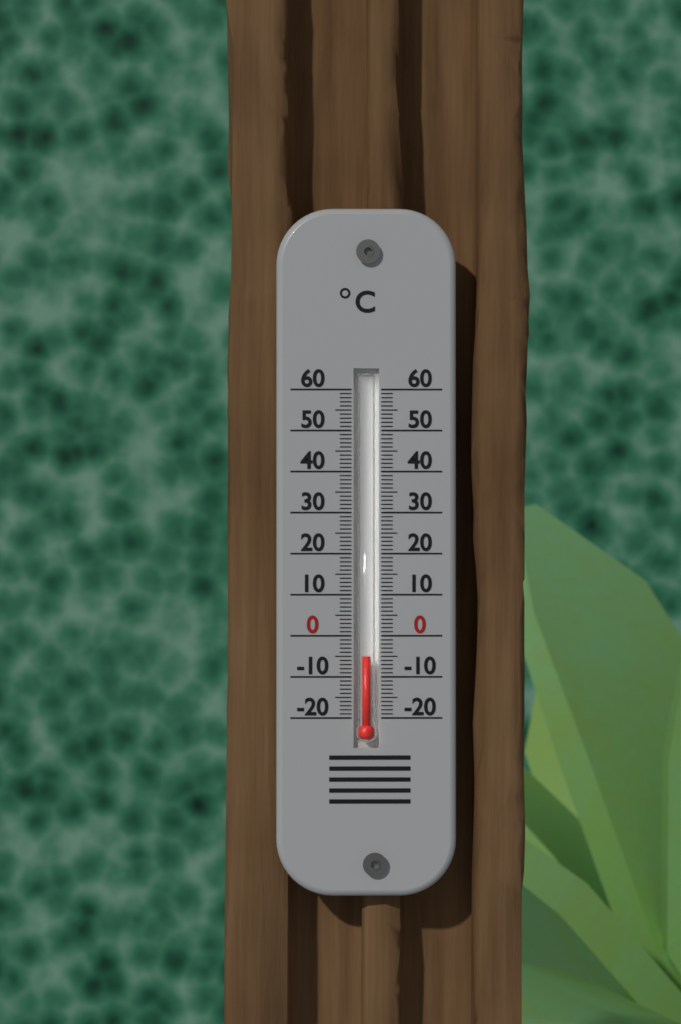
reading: -5 °C
